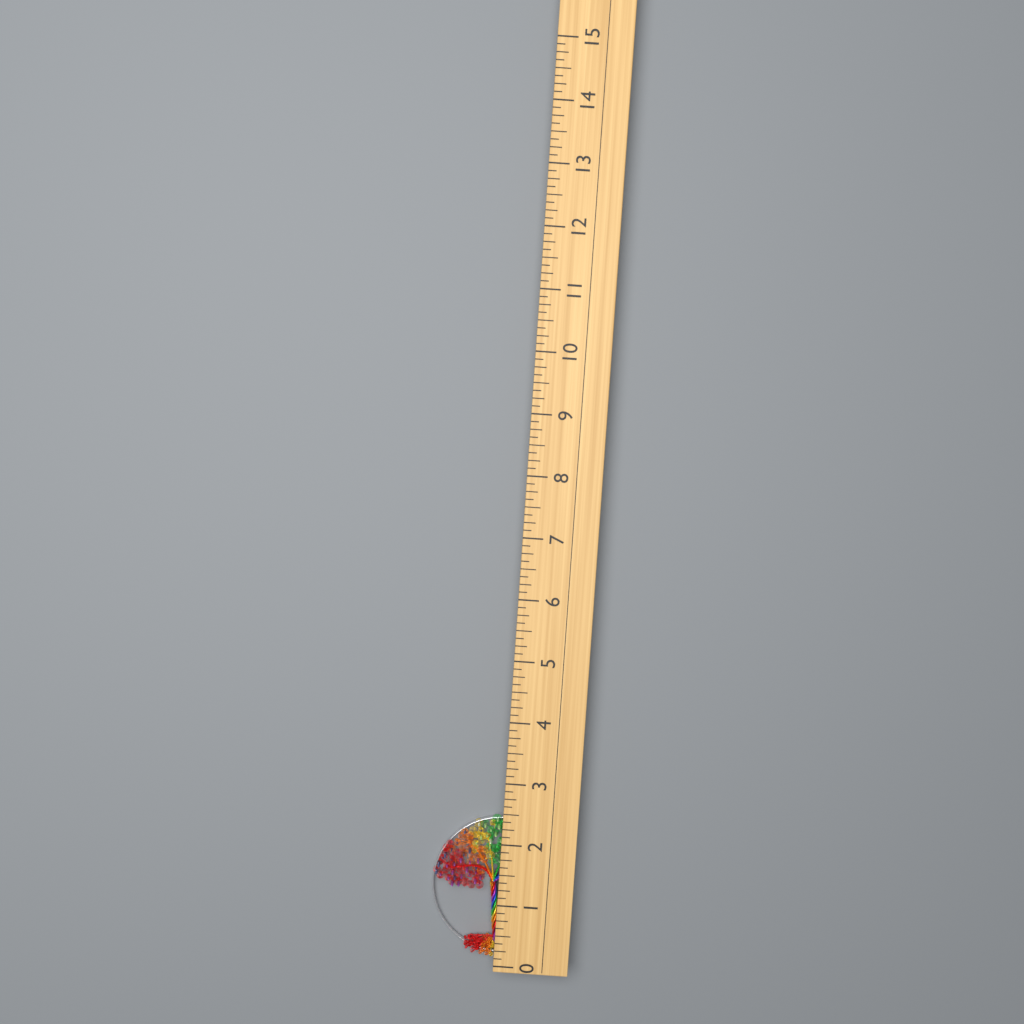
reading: 2.375 (no unit)
